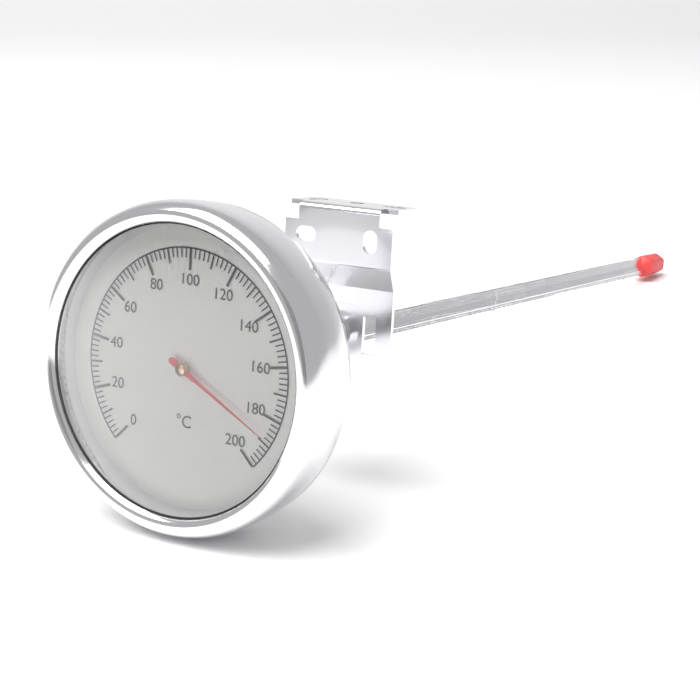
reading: 188 °C
